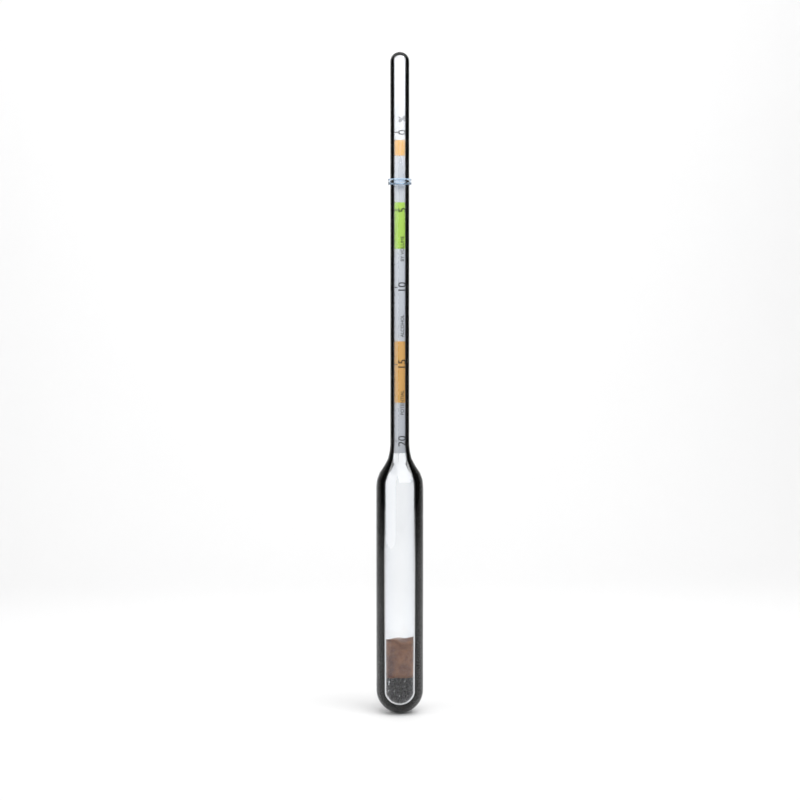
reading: 3.0 %
